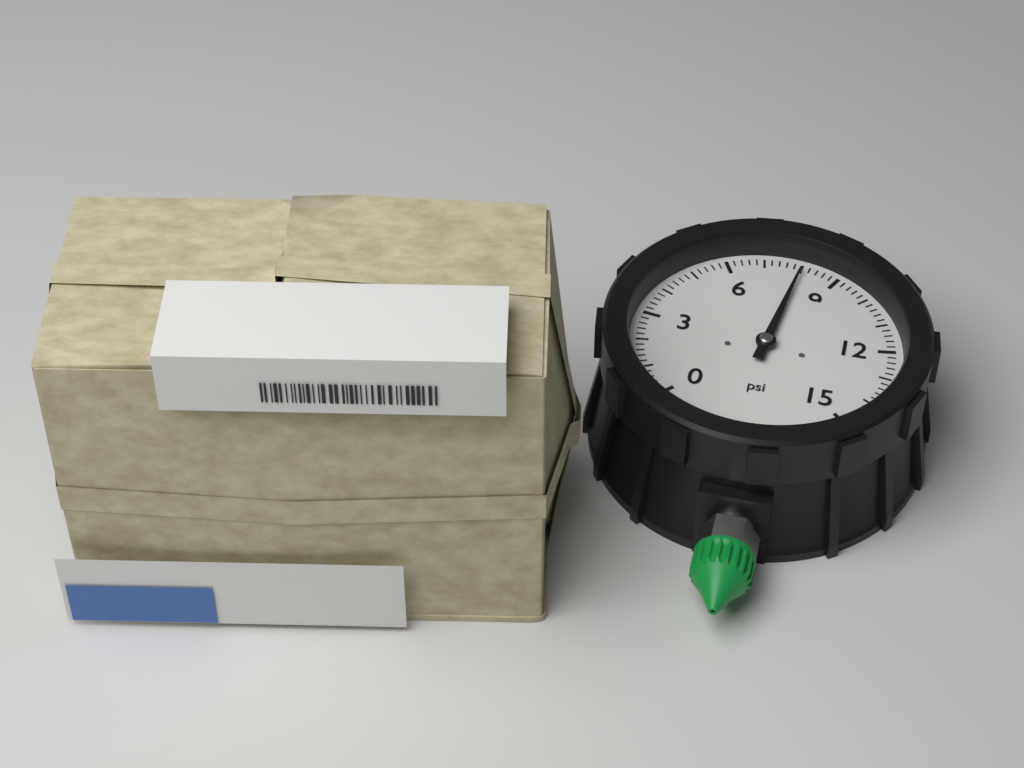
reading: 8.0 psi
